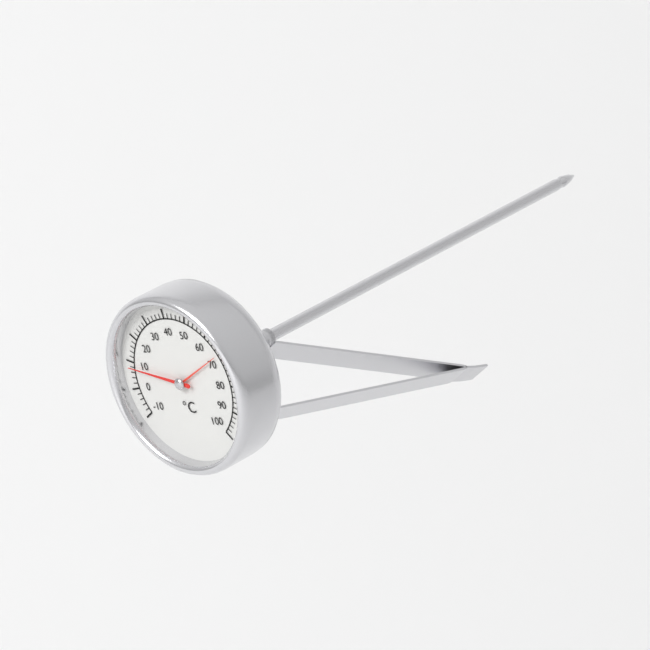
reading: 8 °C
